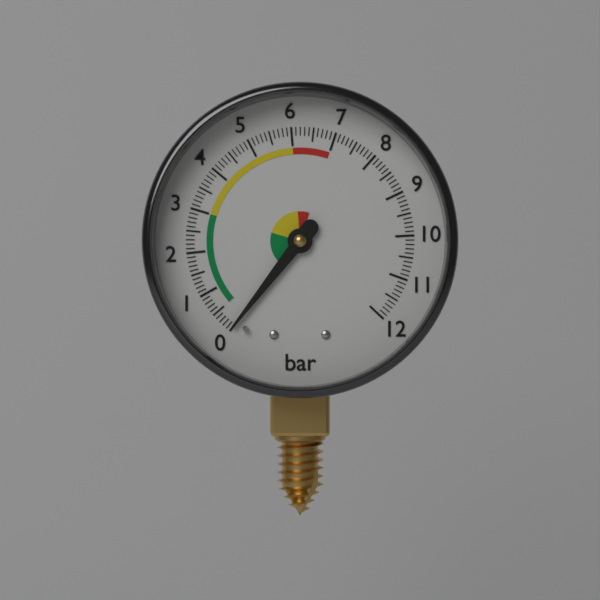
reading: 0.0 bar
